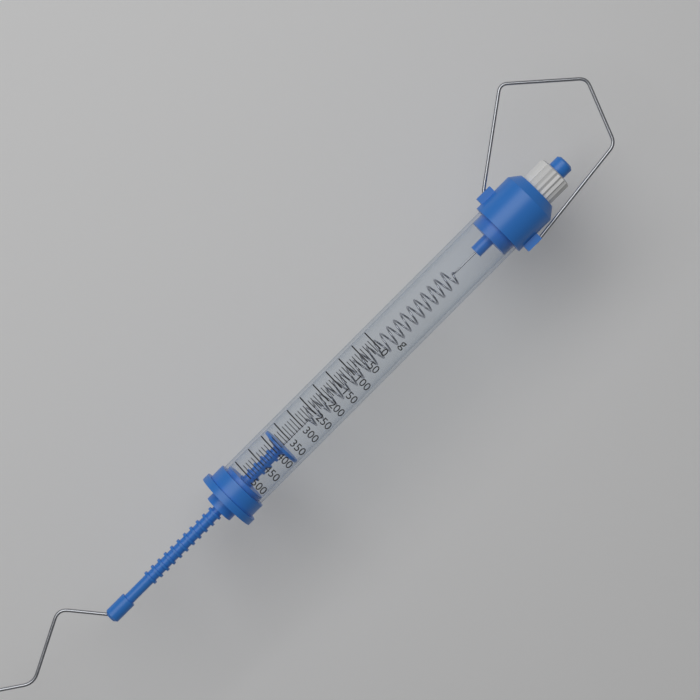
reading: 380 g
